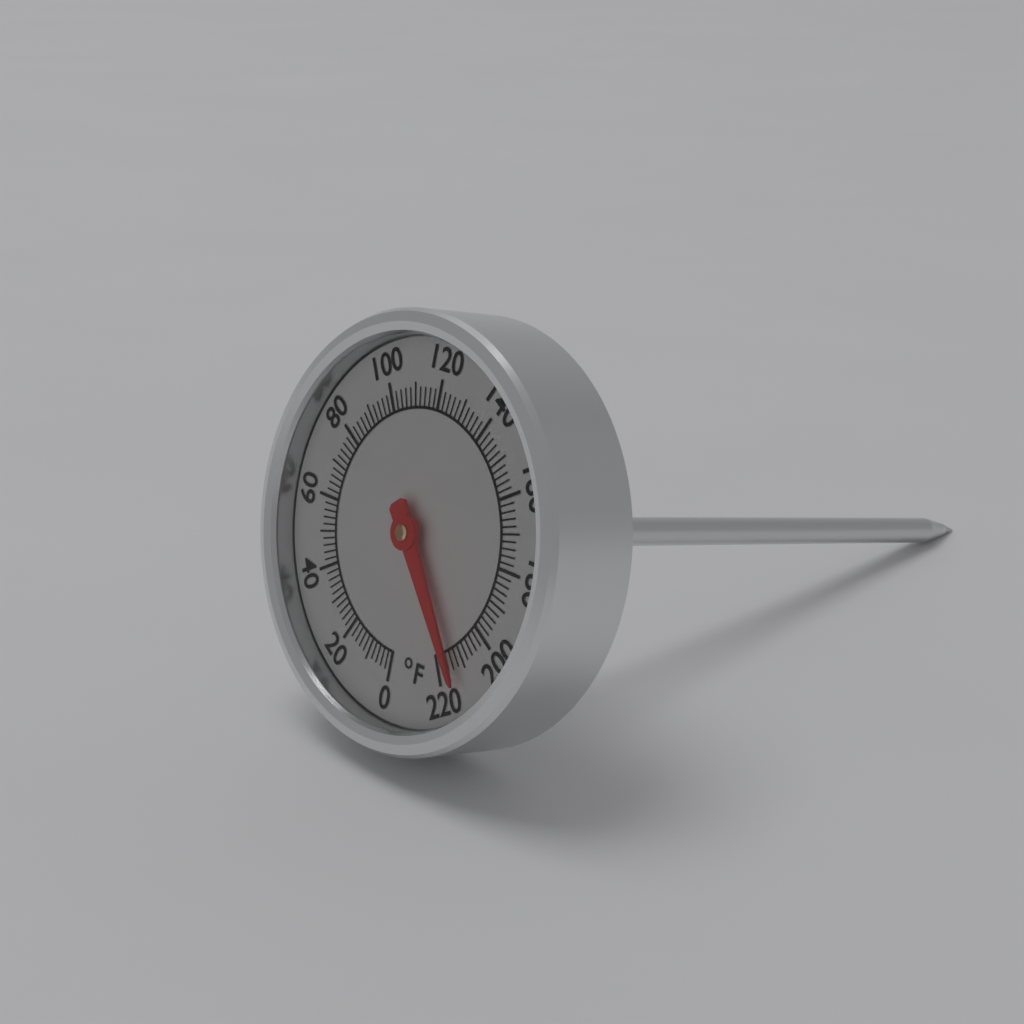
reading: 214 °F
